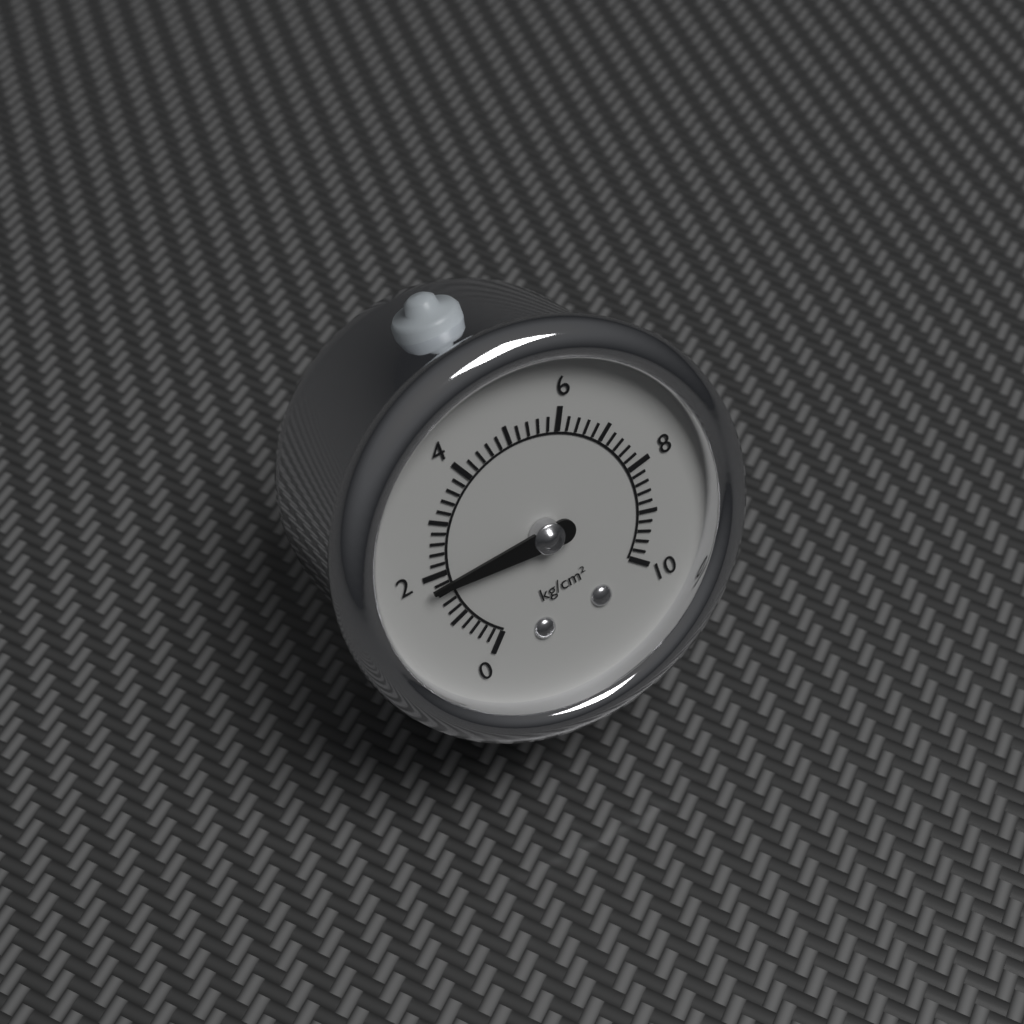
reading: 1.8 kg/cm²
